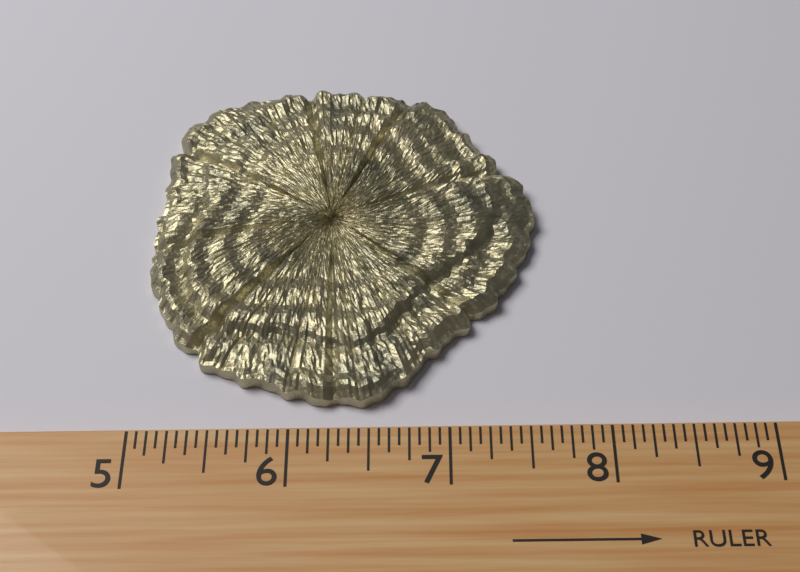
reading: 7.6250 (no unit)
